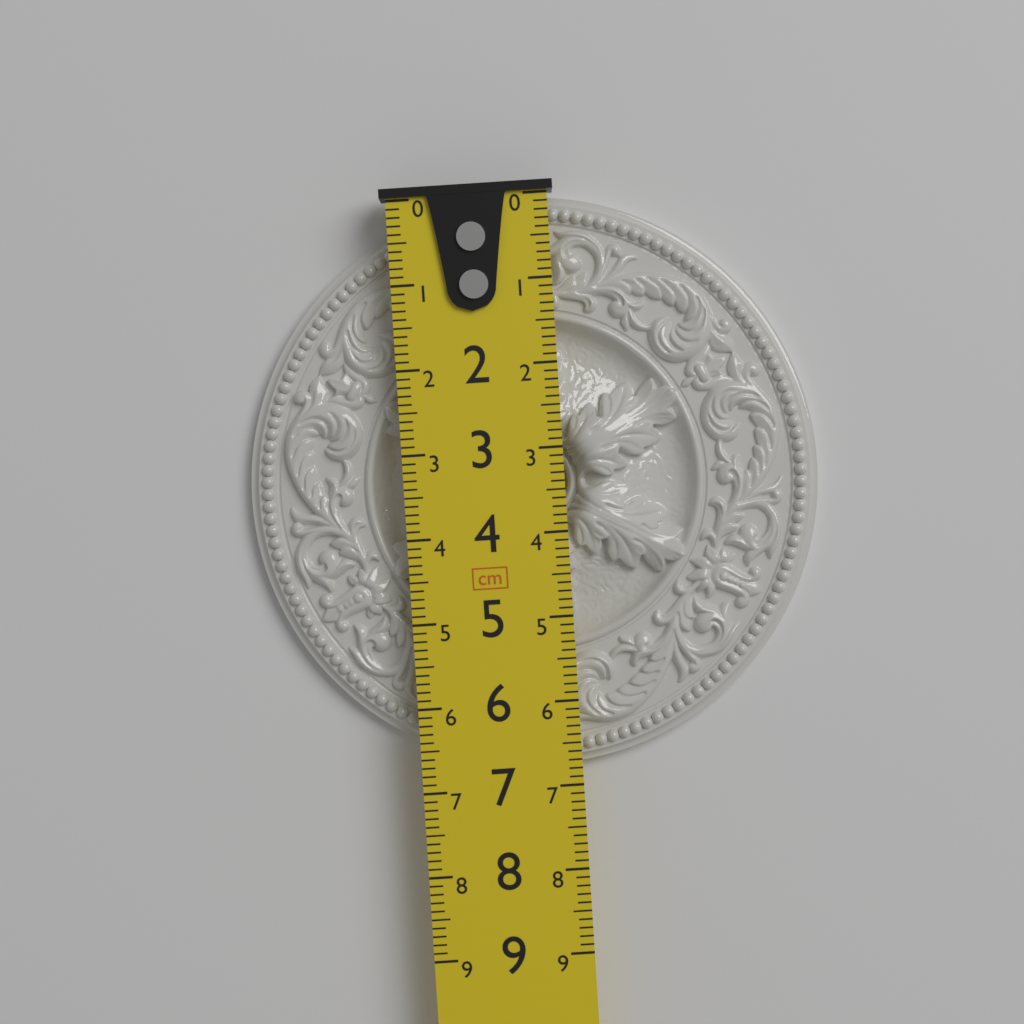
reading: 6.8 cm
